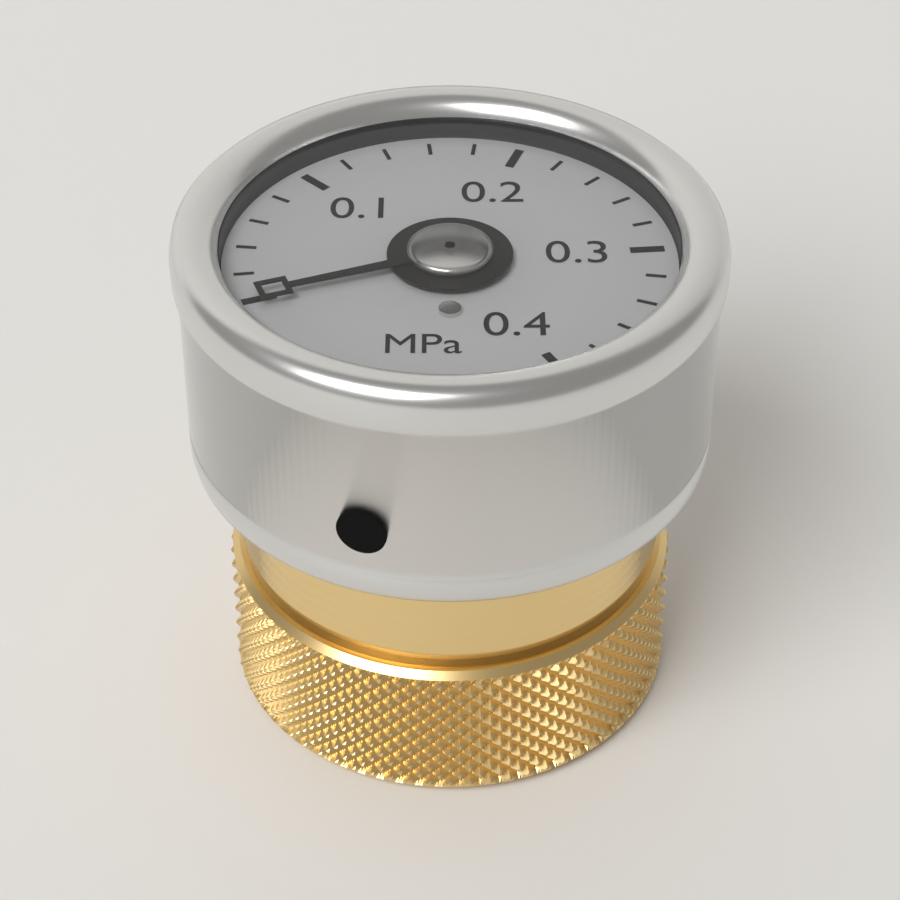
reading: 0.00 MPa
